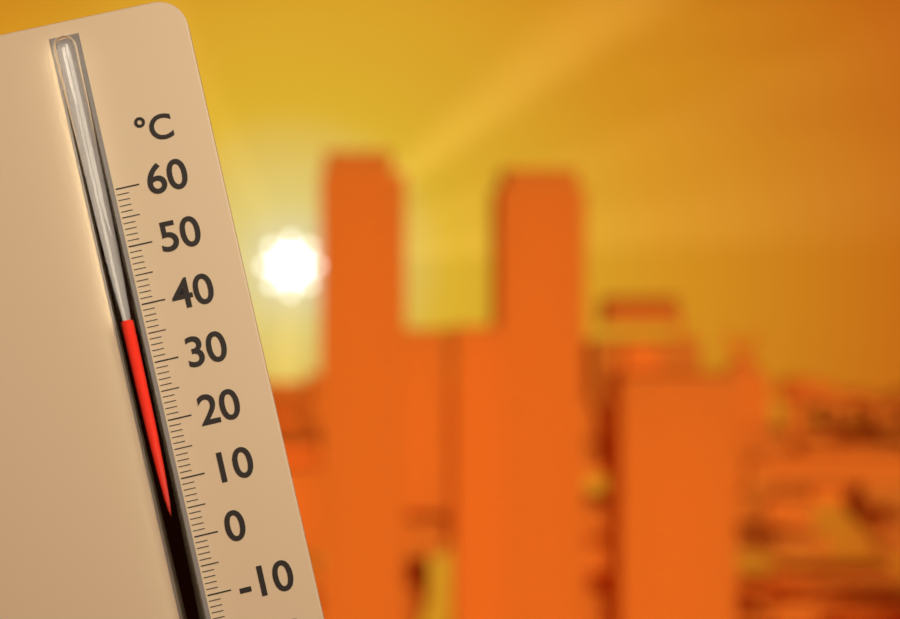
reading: 38 °C
